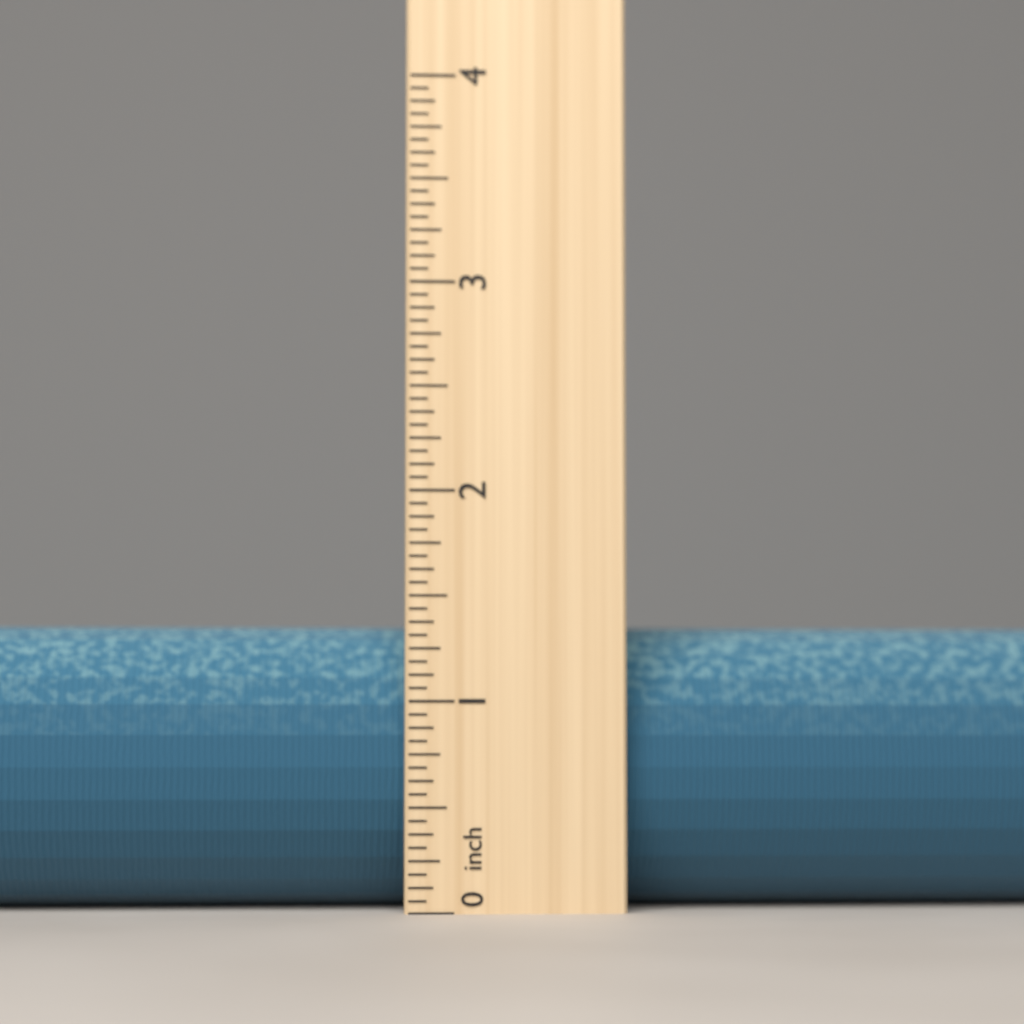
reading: 1.3750 inch
